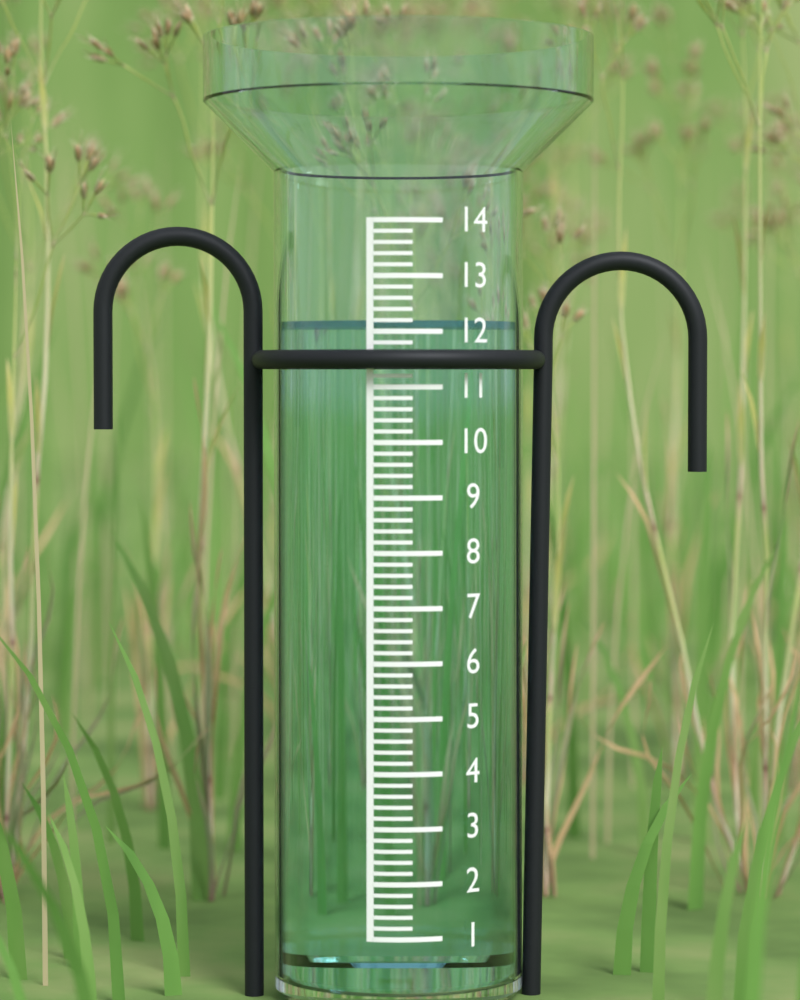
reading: 12.2 (no unit)
